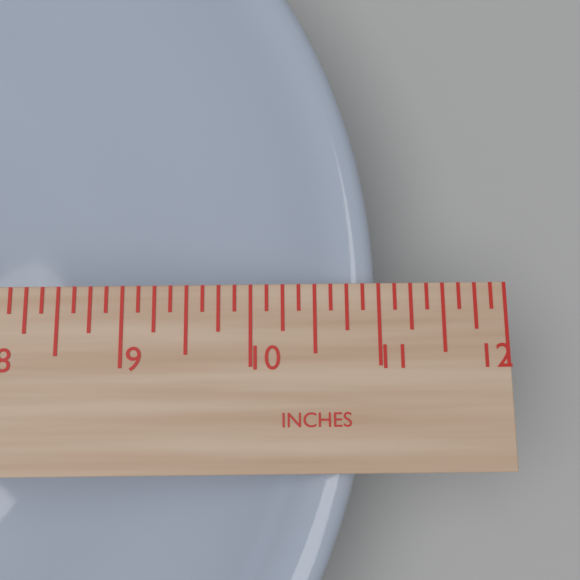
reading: 11.000 in
